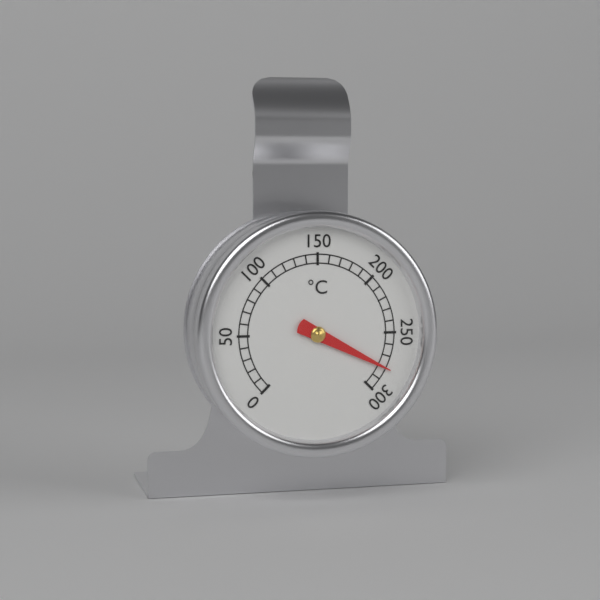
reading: 280 °C
